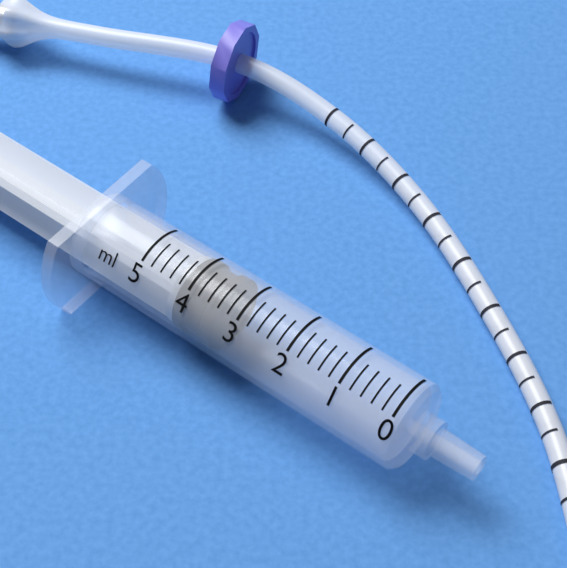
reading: 3.4 ml
